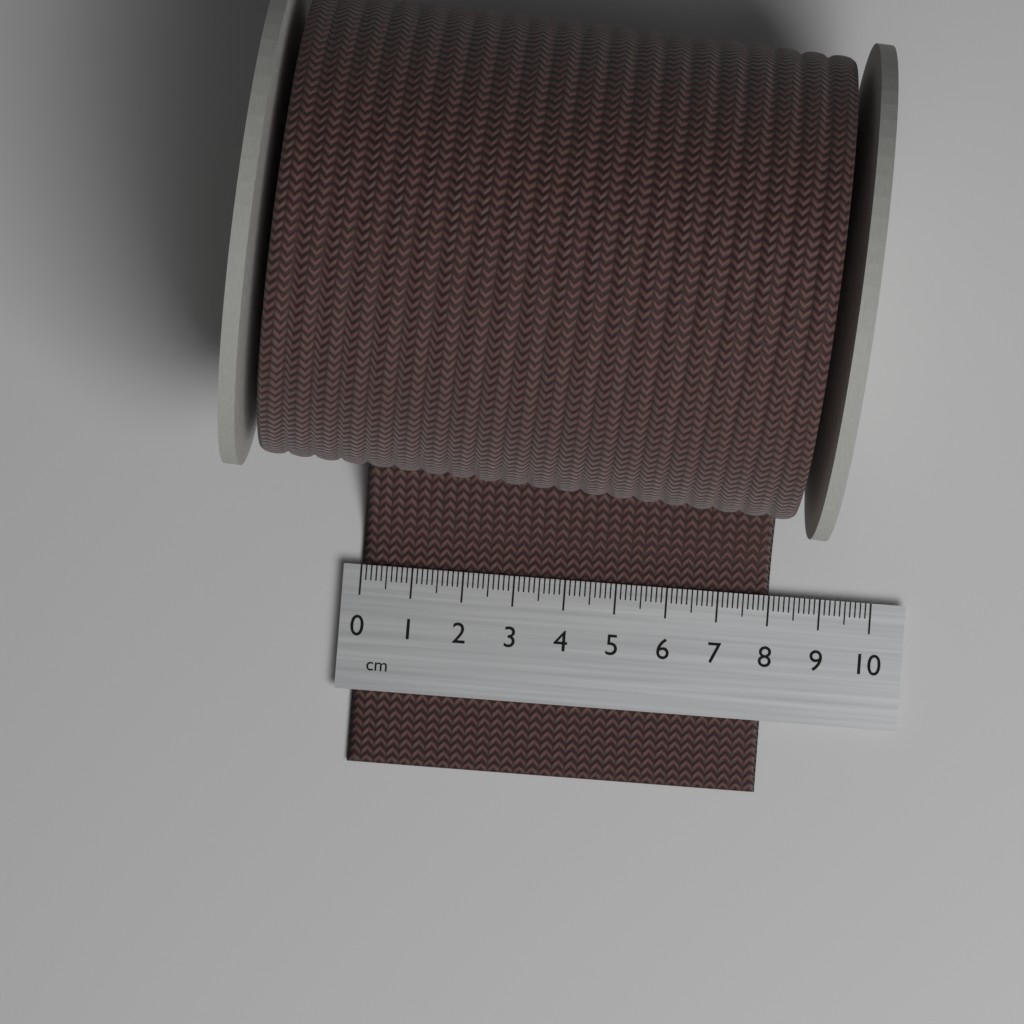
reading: 8.0 cm
